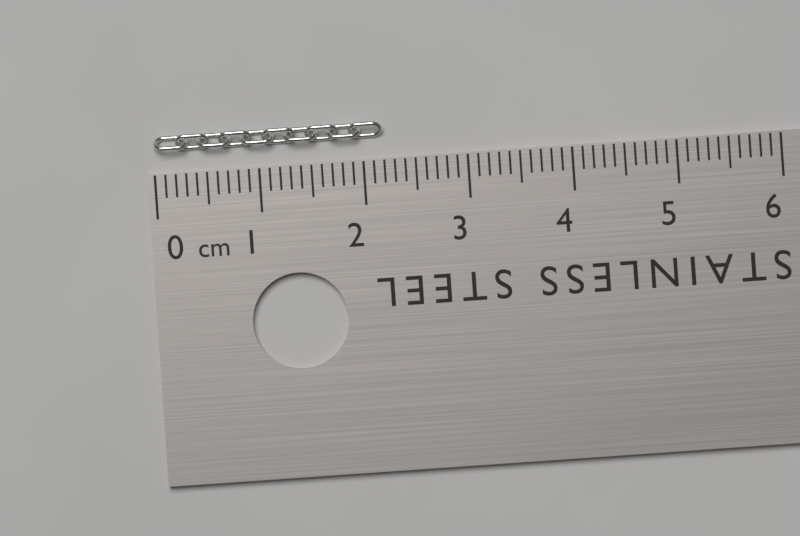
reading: 2.2 cm
